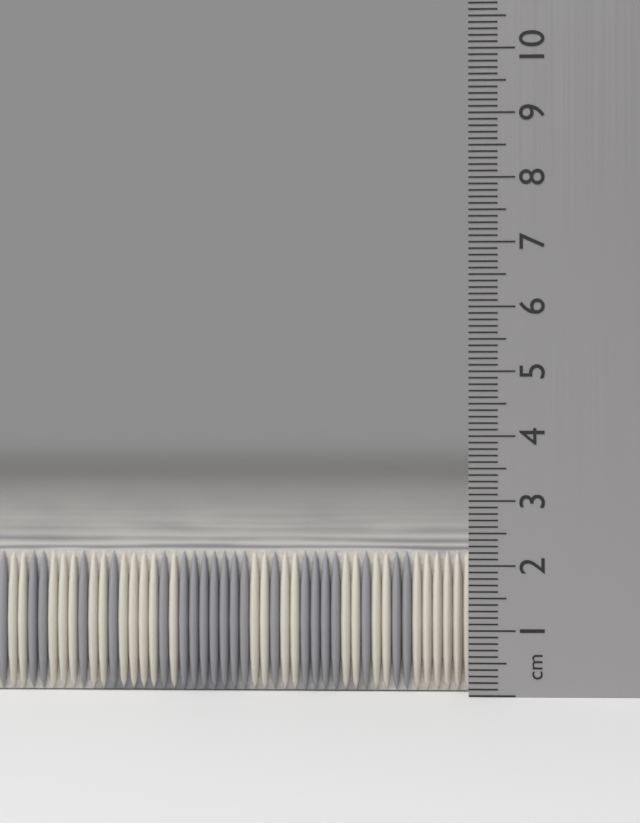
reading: 2.2 cm
